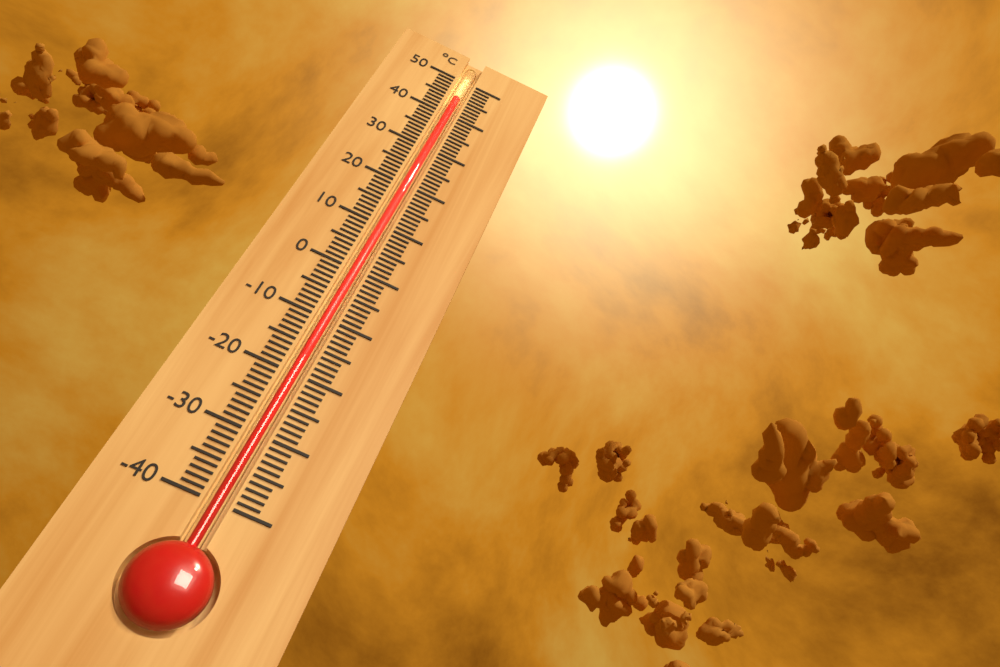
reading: 45 °C
